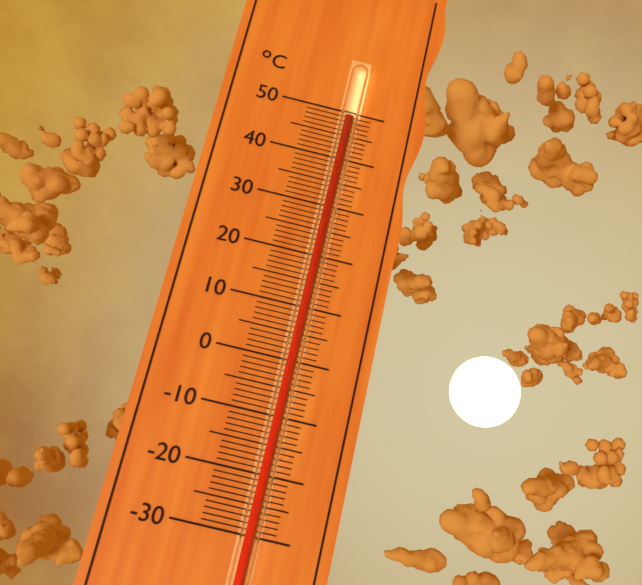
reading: 48 °C
